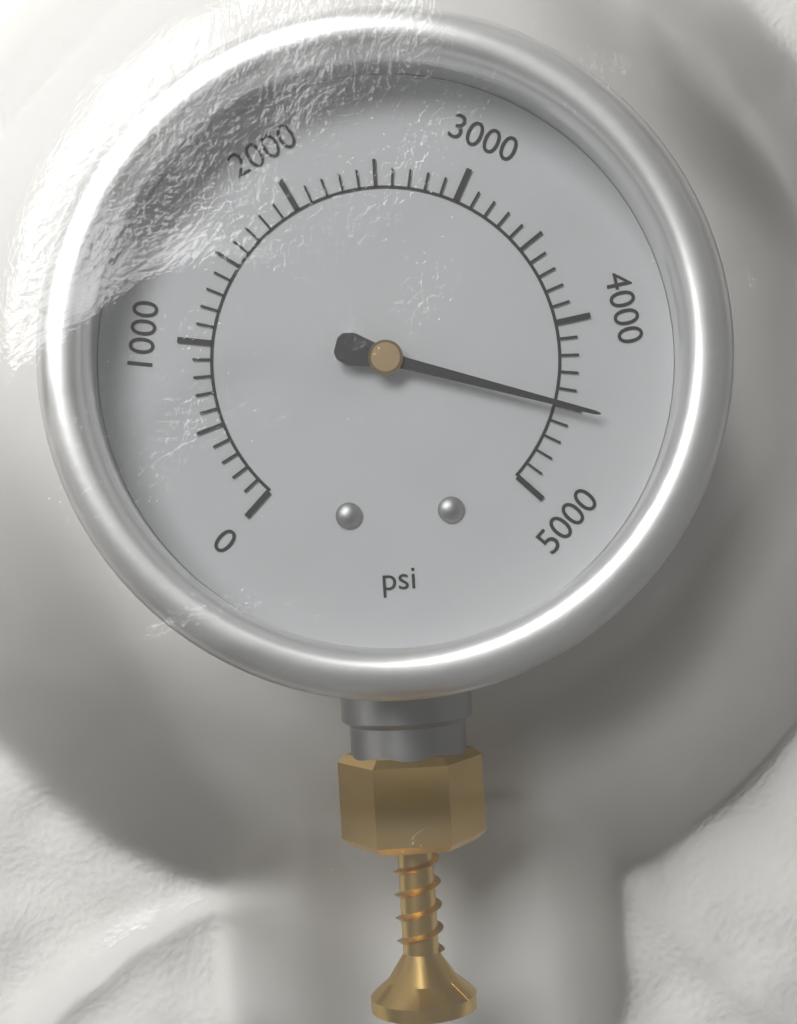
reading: 4500 psi
